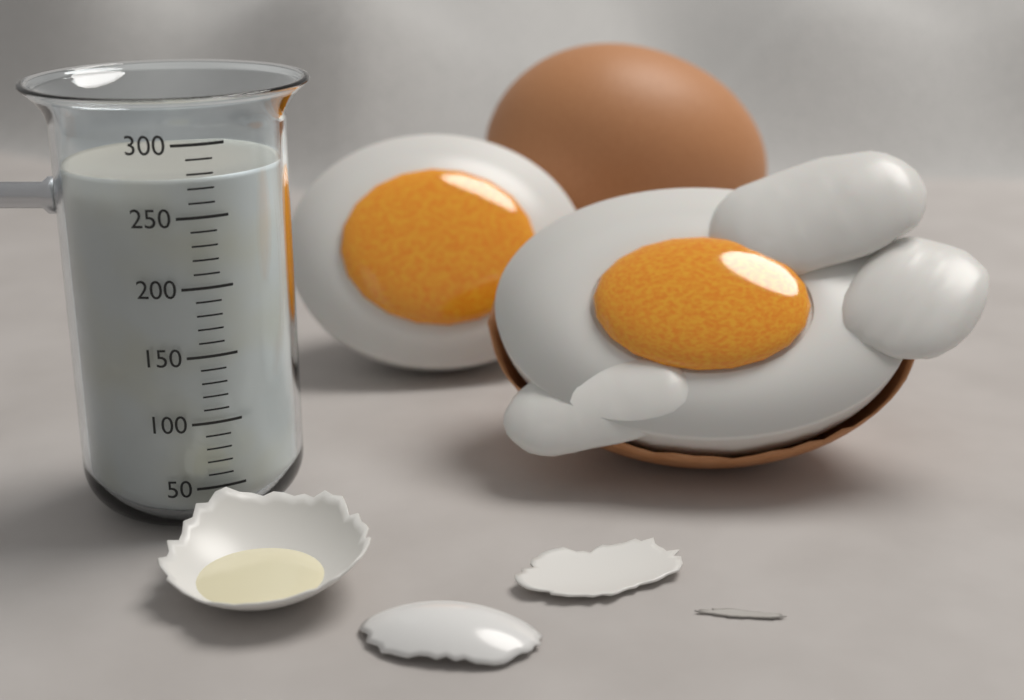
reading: 275 (no unit)
